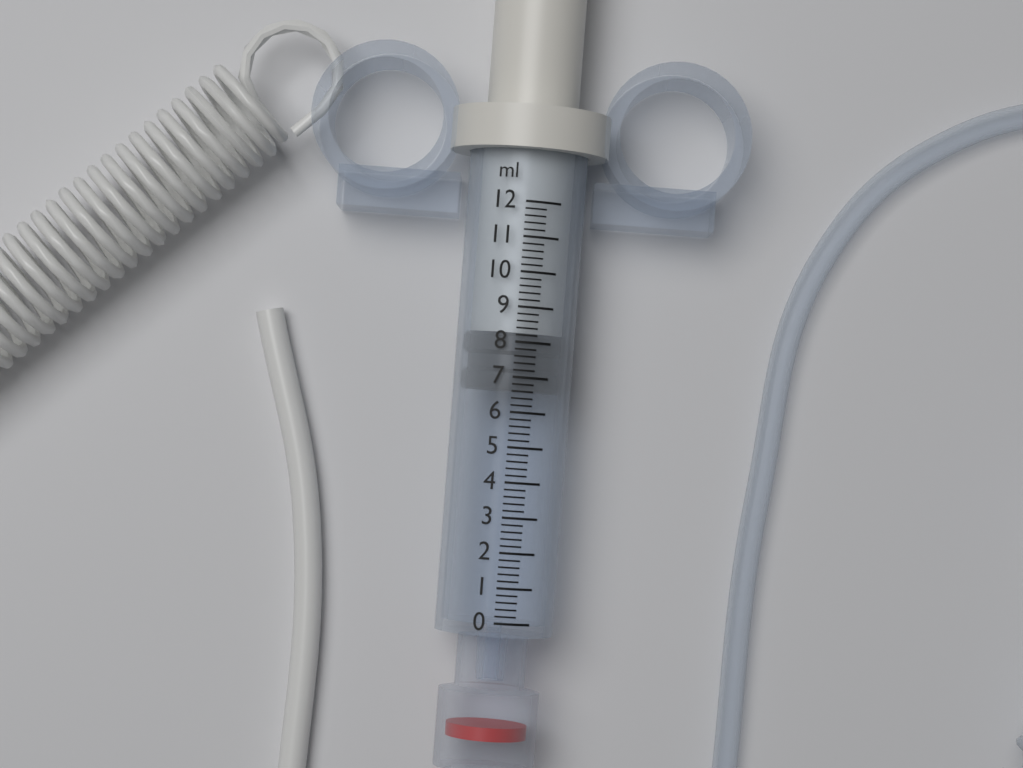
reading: 6.6 ml
